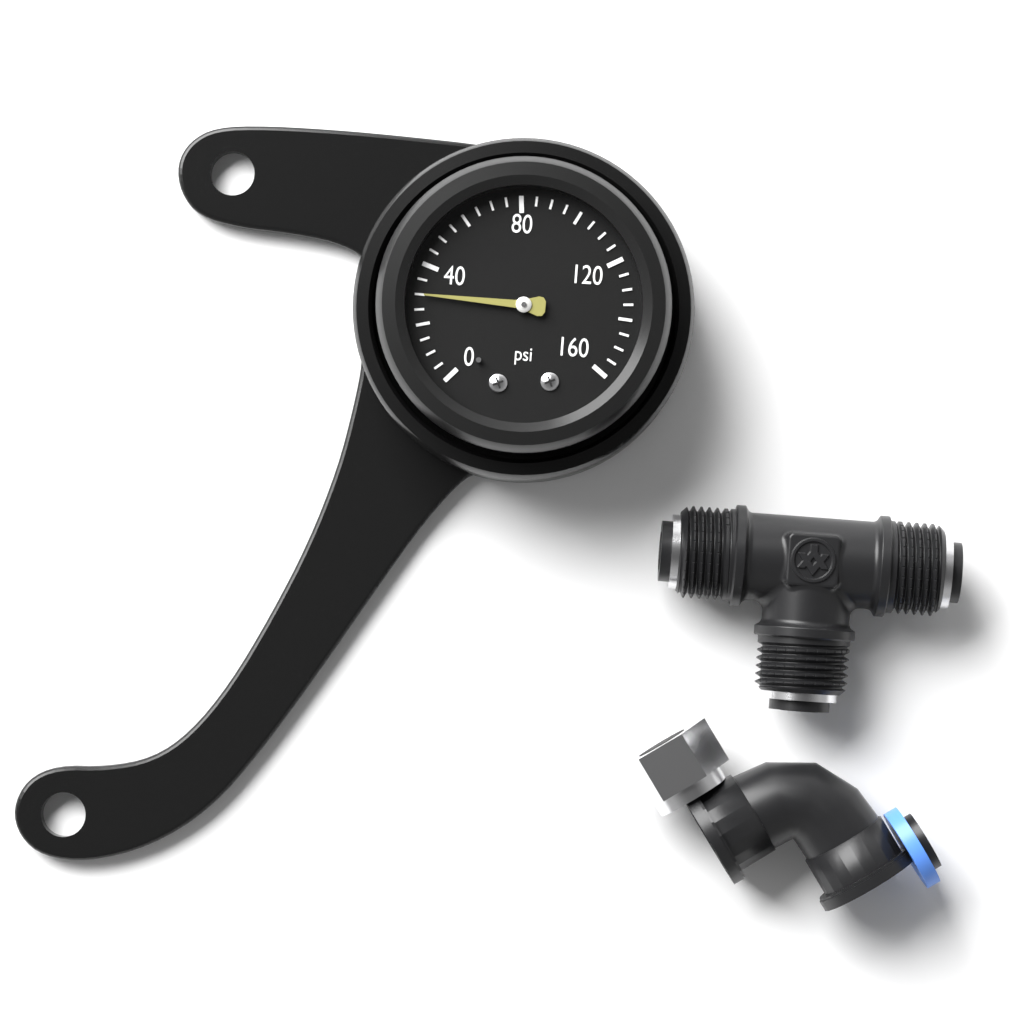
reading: 30 psi
